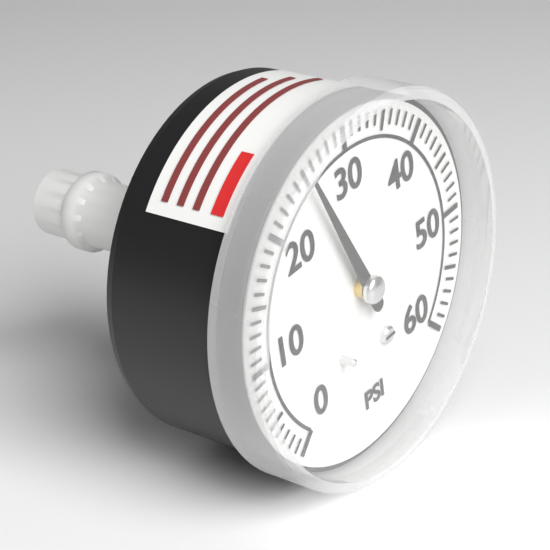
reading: 25 psi
